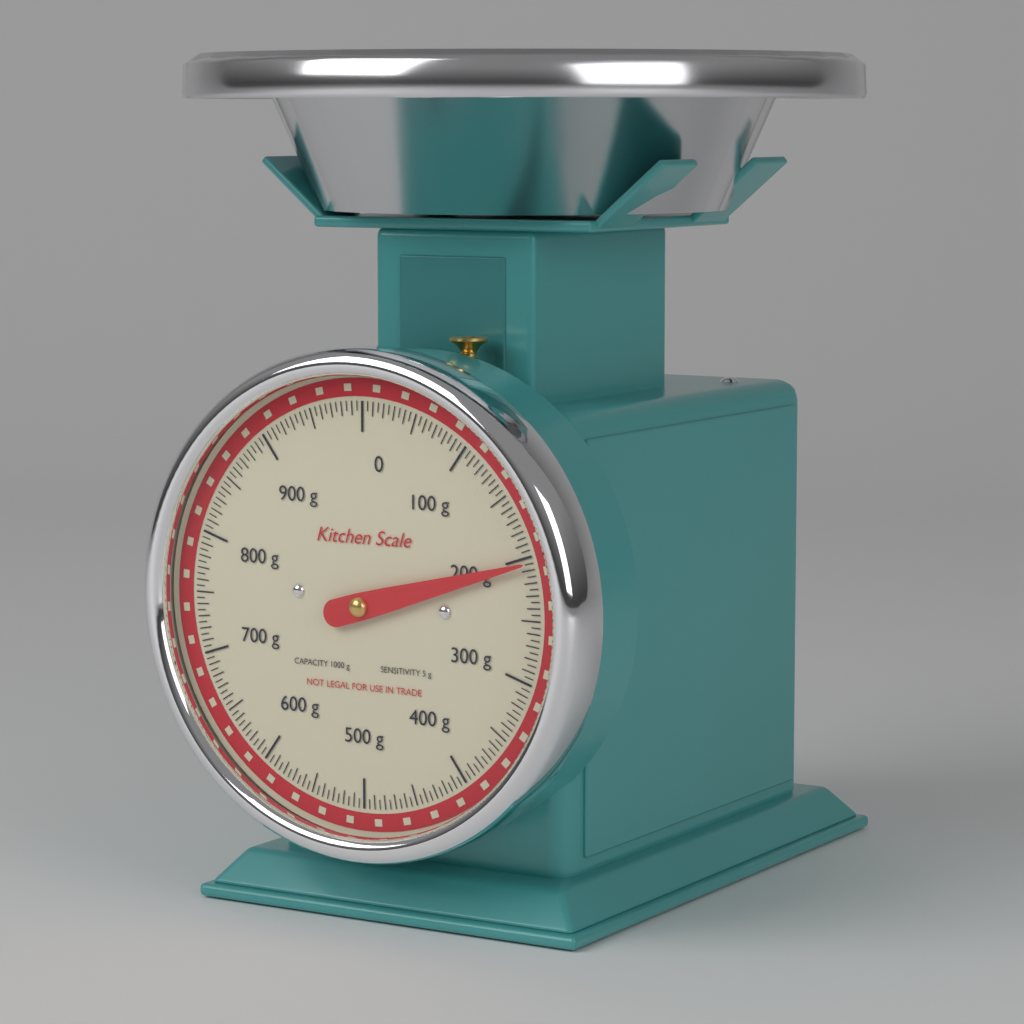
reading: 205 g
